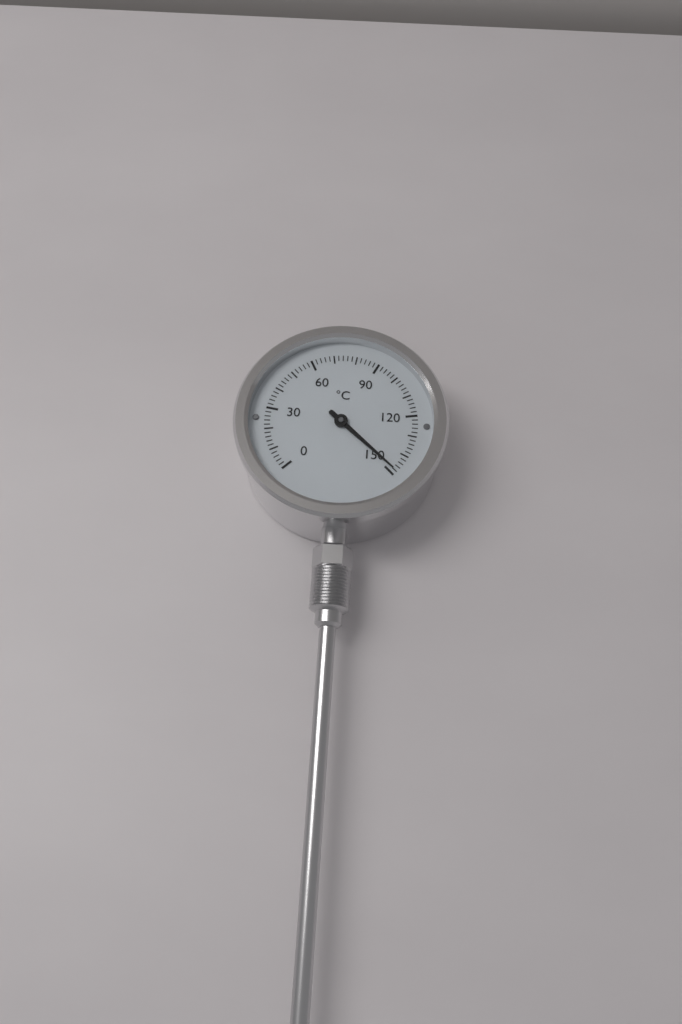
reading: 148 °C
